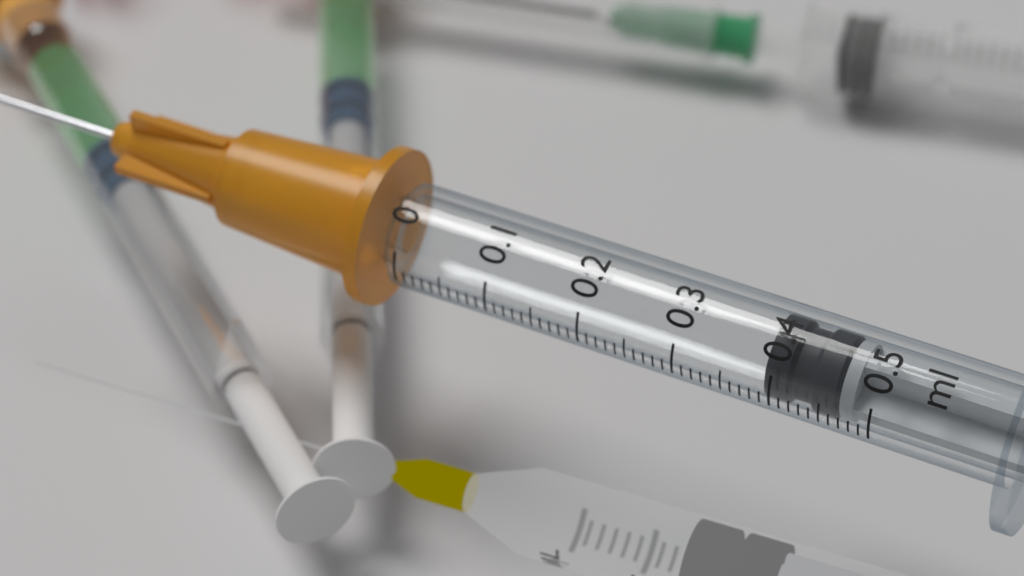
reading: 0.39 ml
